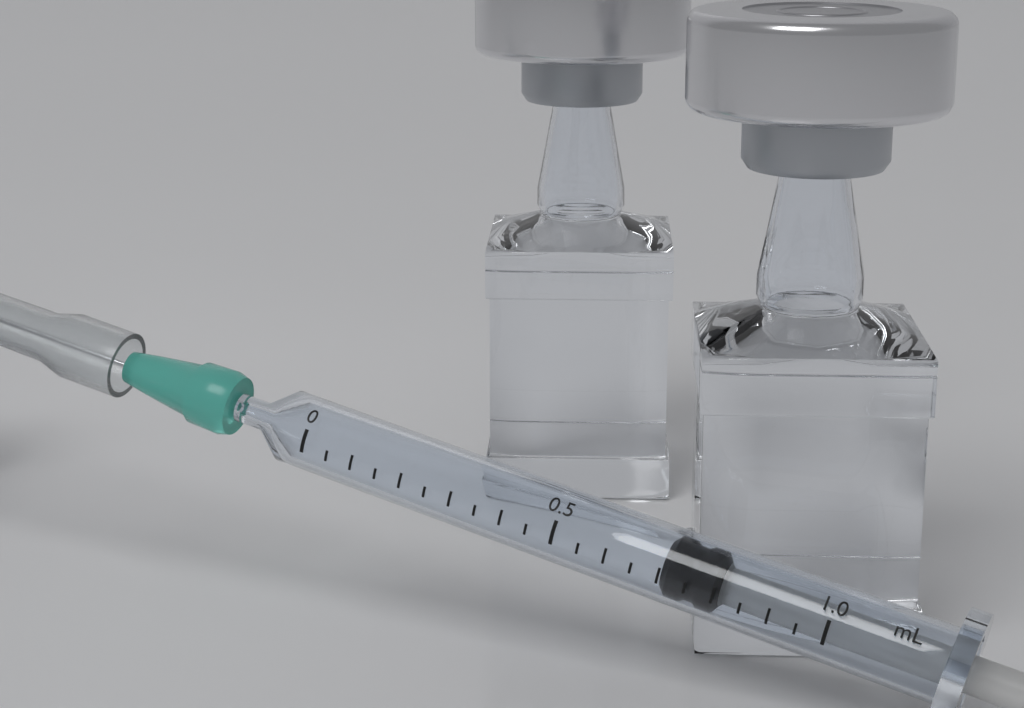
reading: 0.70 mL
